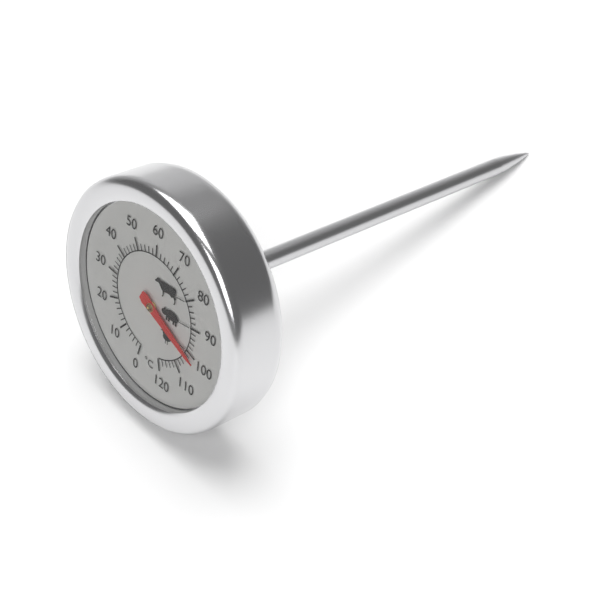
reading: 102 °C
